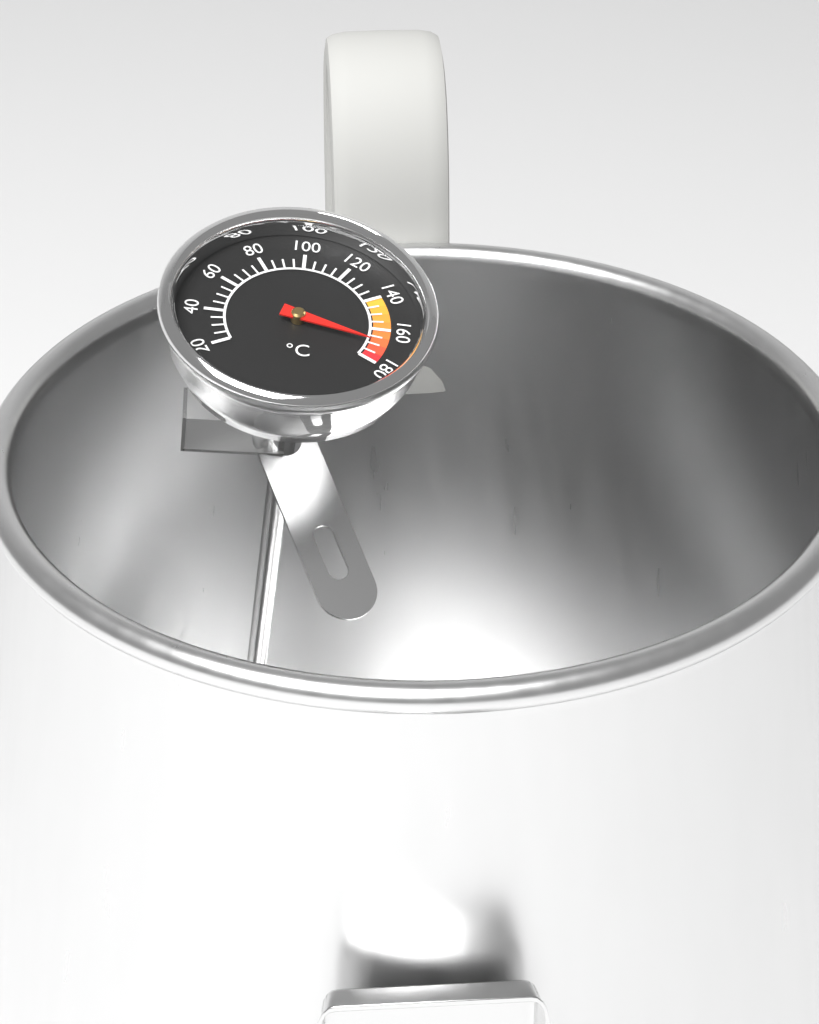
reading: 170 °C
